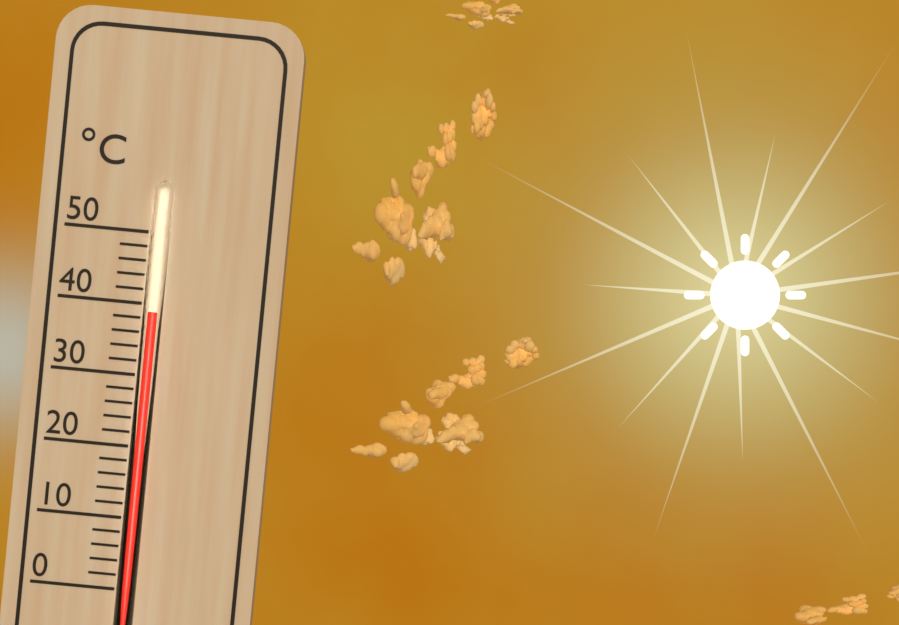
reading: 39 °C
